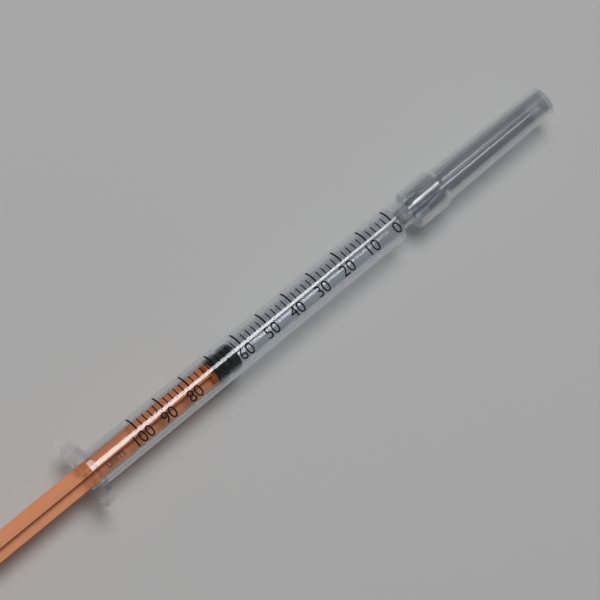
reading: 62 units
